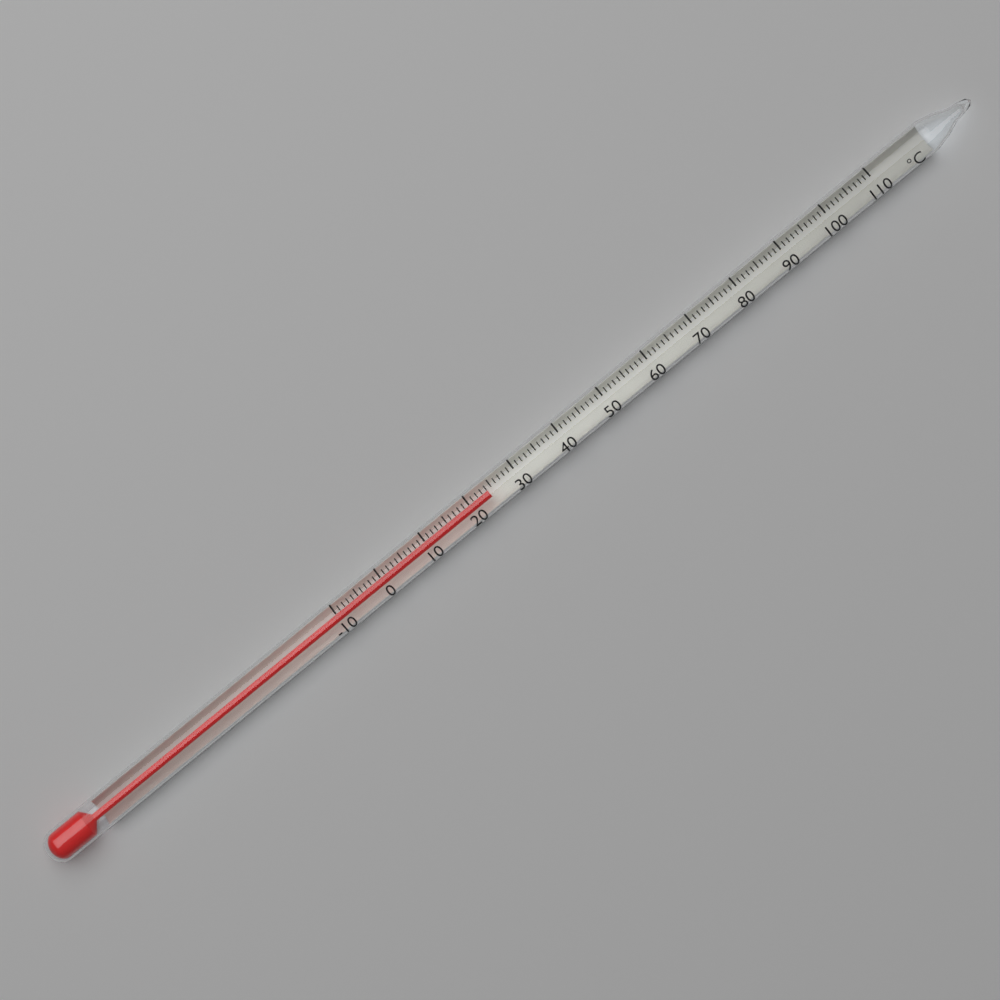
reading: 24 °C
